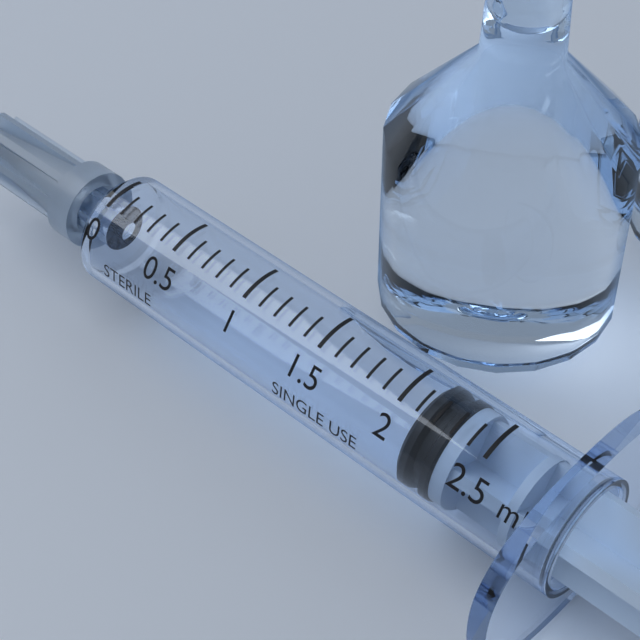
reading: 2.1 ml
